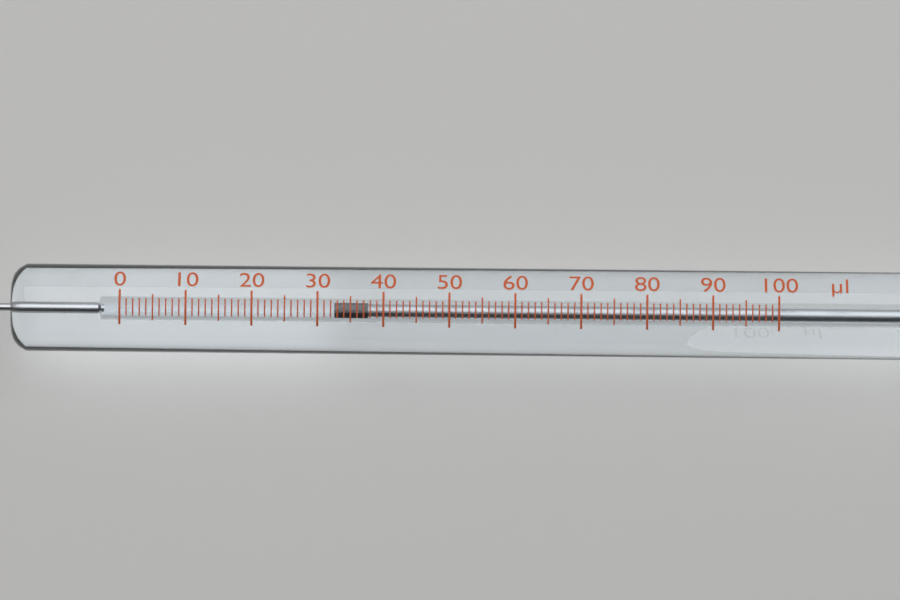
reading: 33 µl
